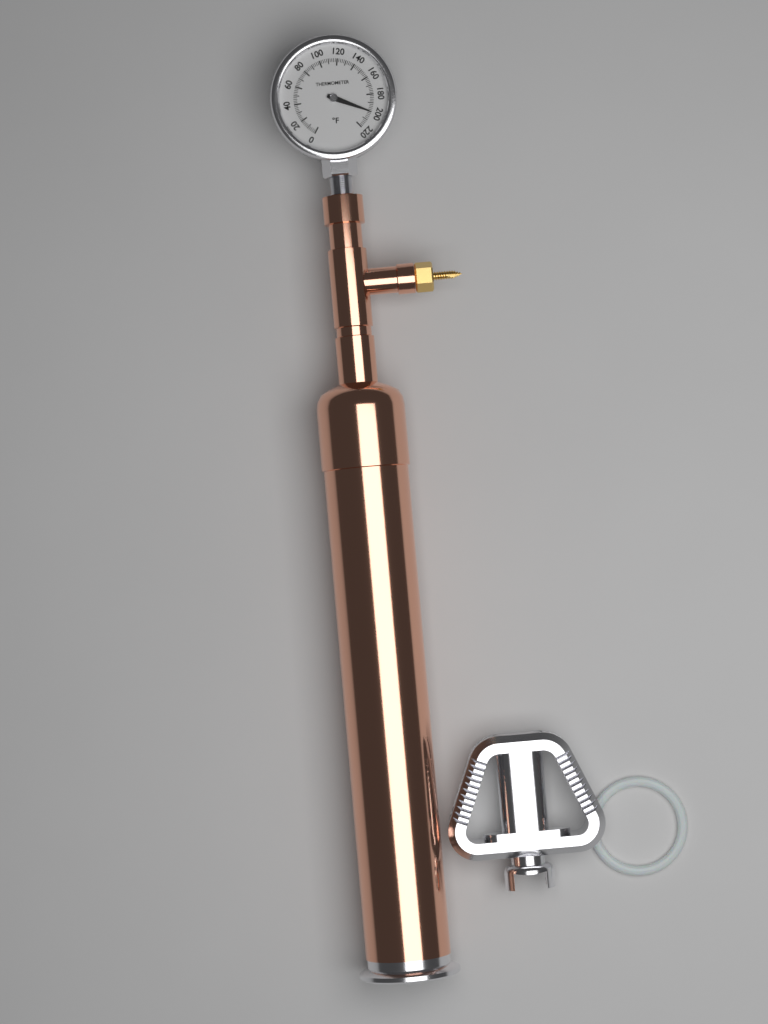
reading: 200 °F
